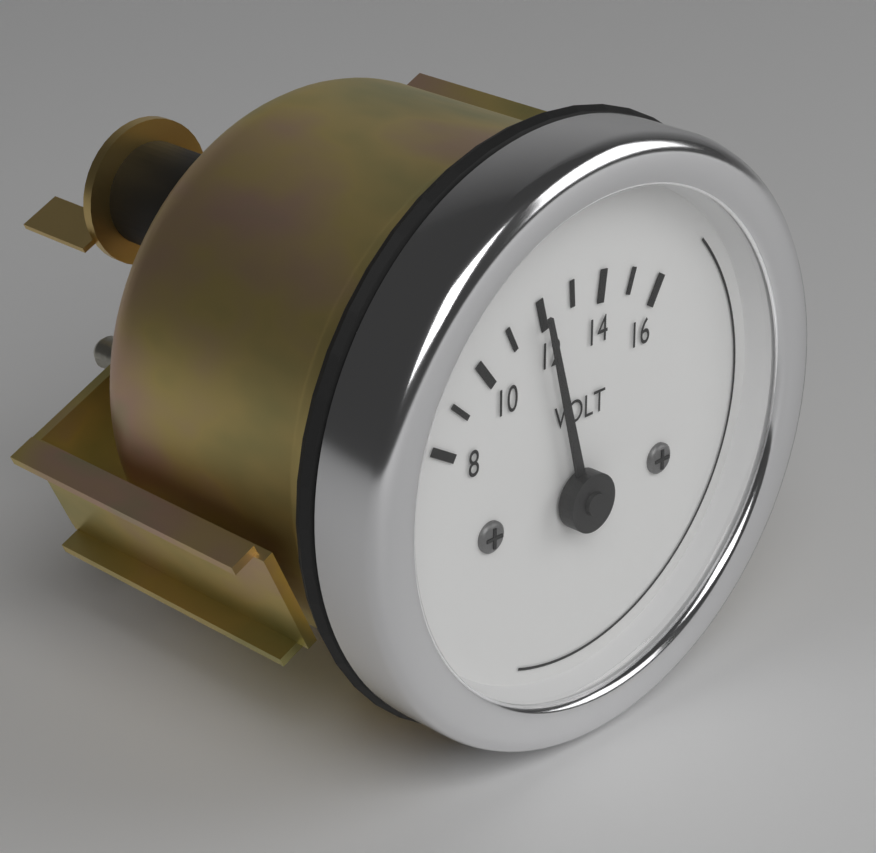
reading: 12 V
